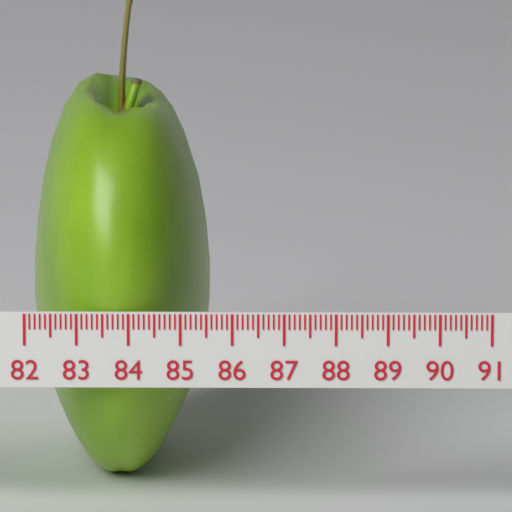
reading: 85.5 (no unit)
